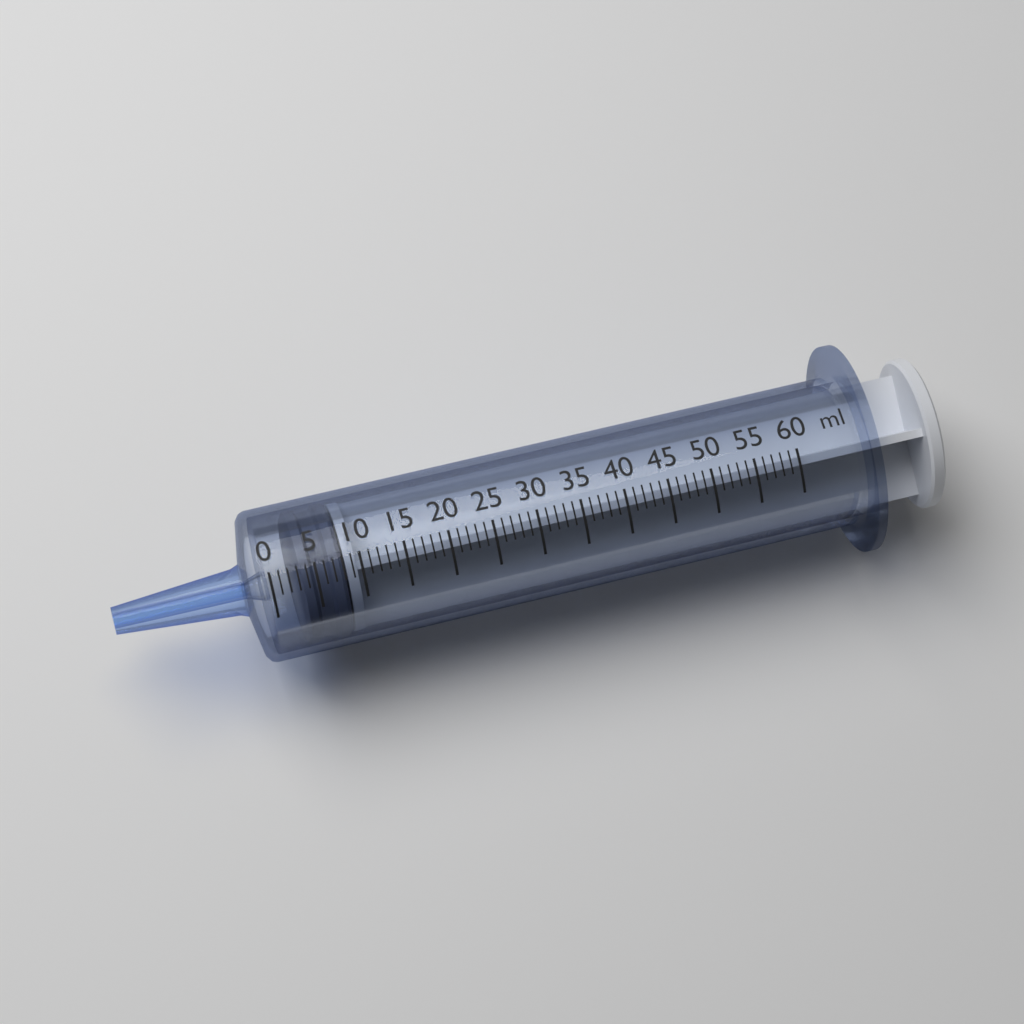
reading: 3 ml
